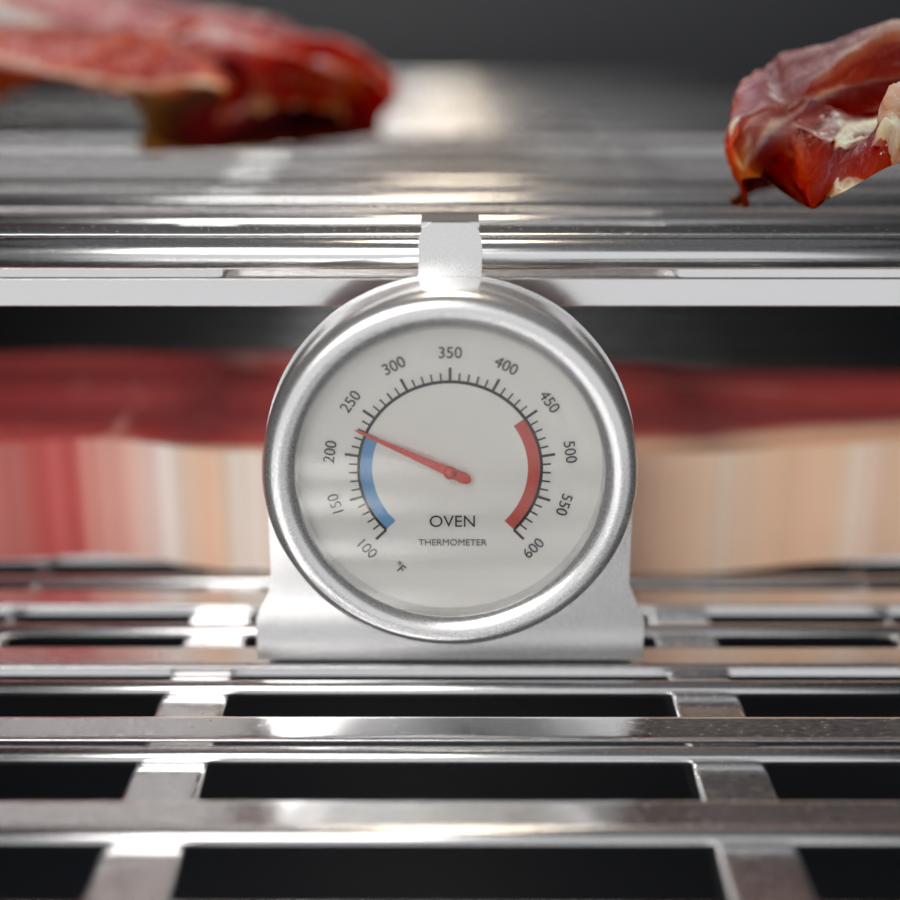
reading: 230 °F
